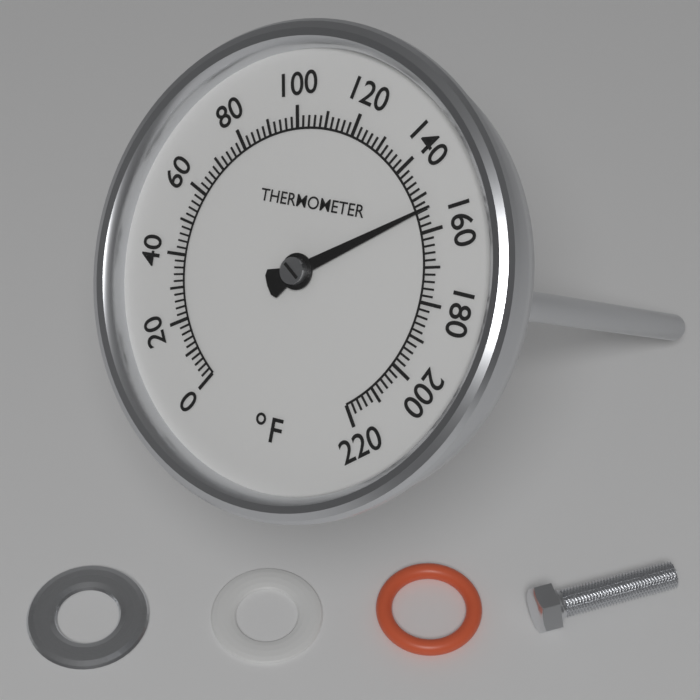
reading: 154 °F
